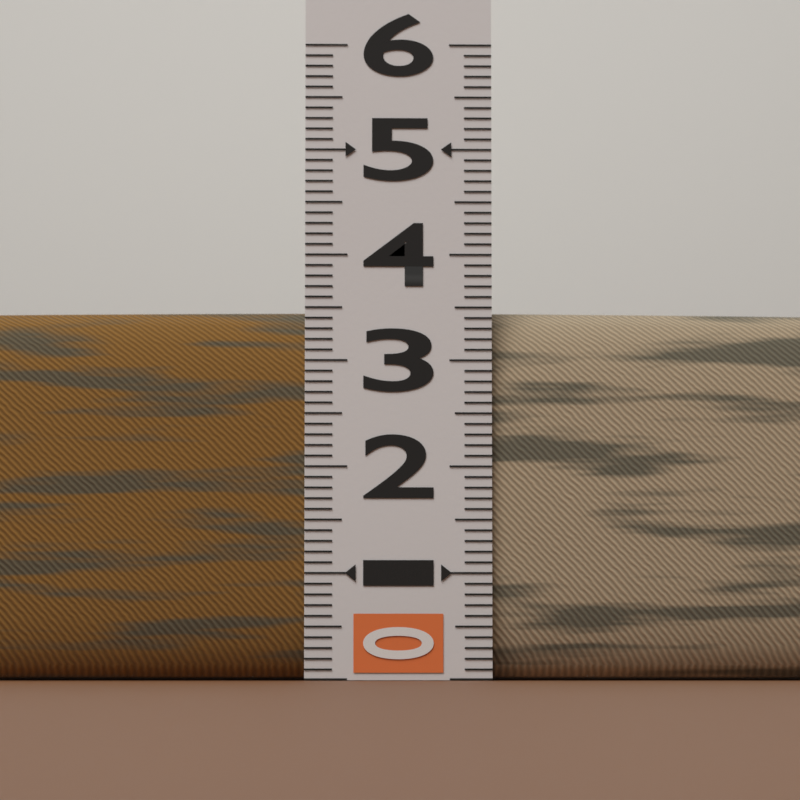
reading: 3.5 (no unit)
